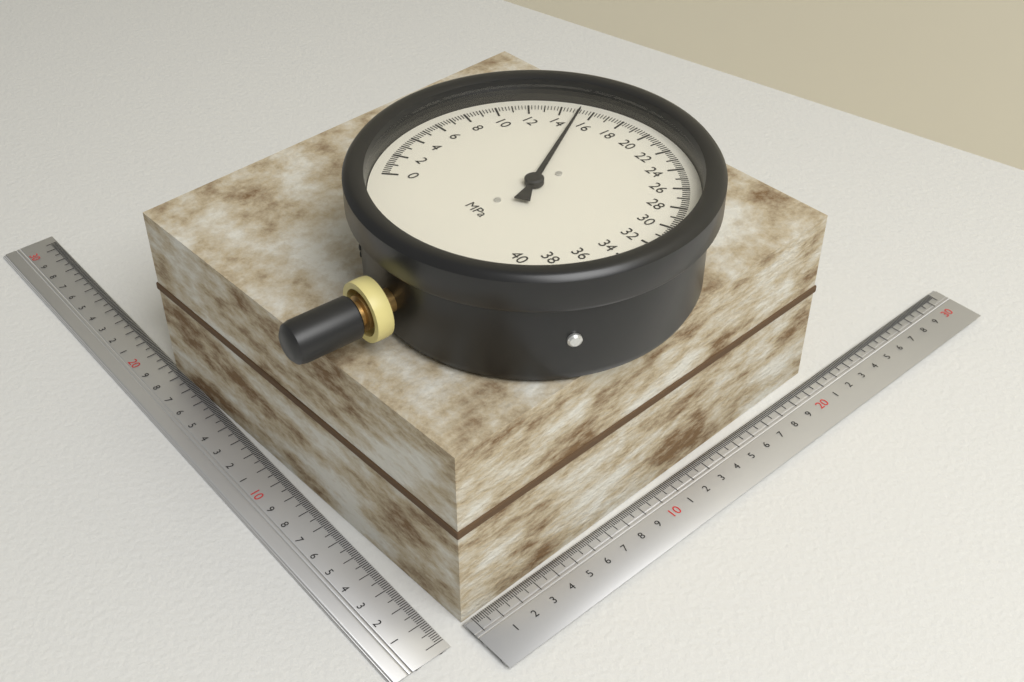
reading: 15.2 MPa
